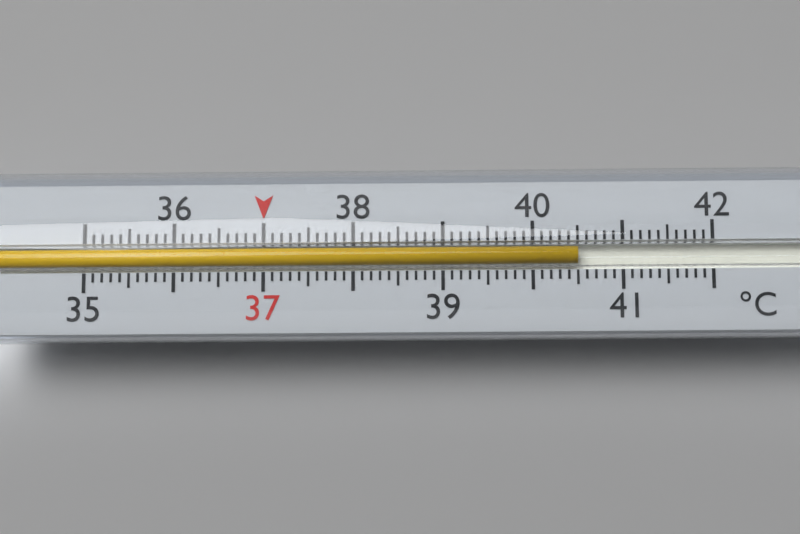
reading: 40.5 °C
